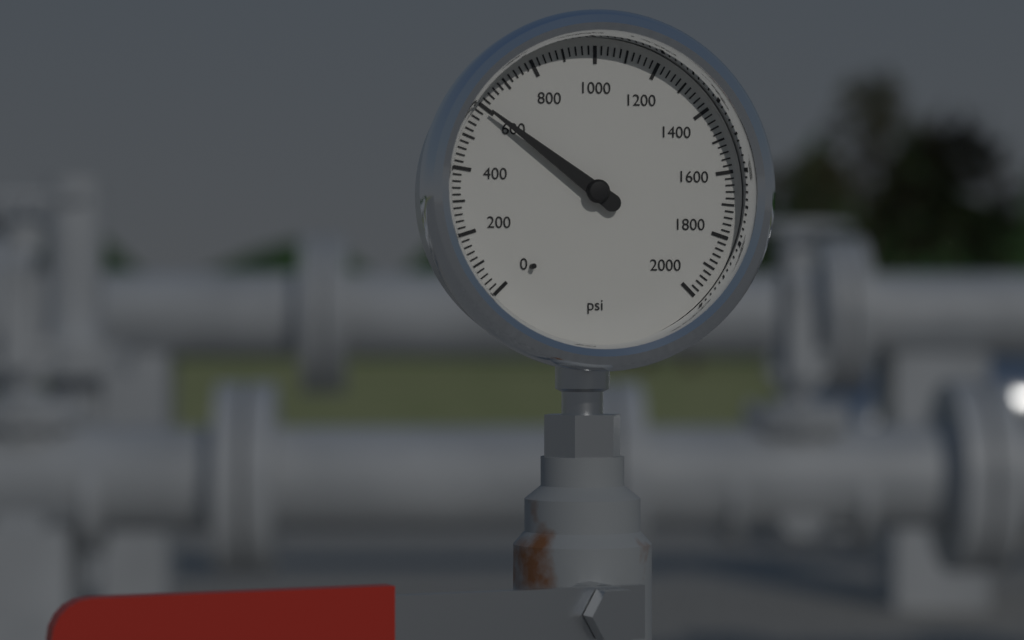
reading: 600 psi
